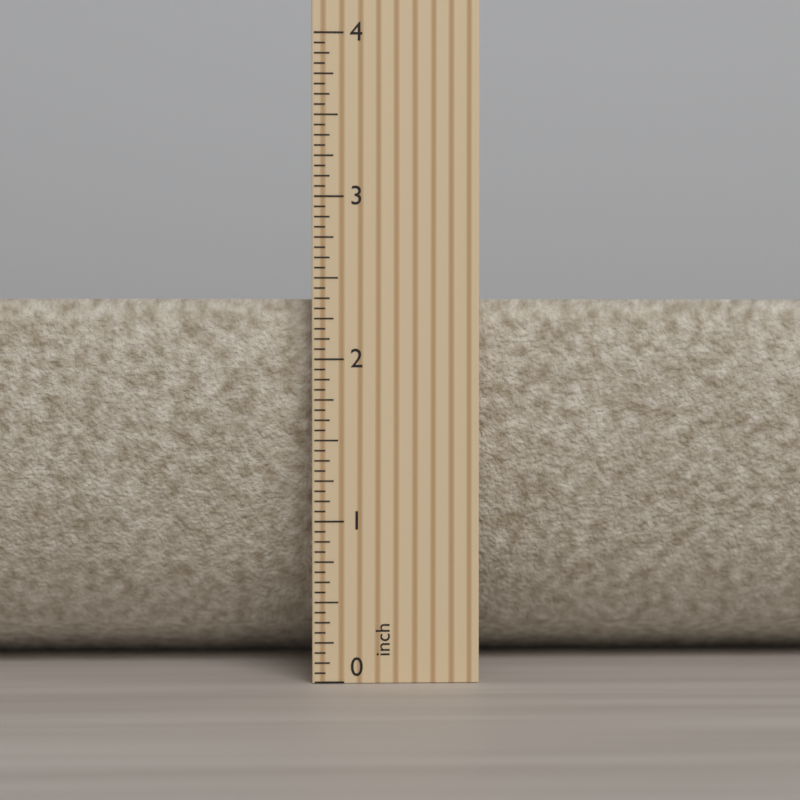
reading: 2.3750 inch
